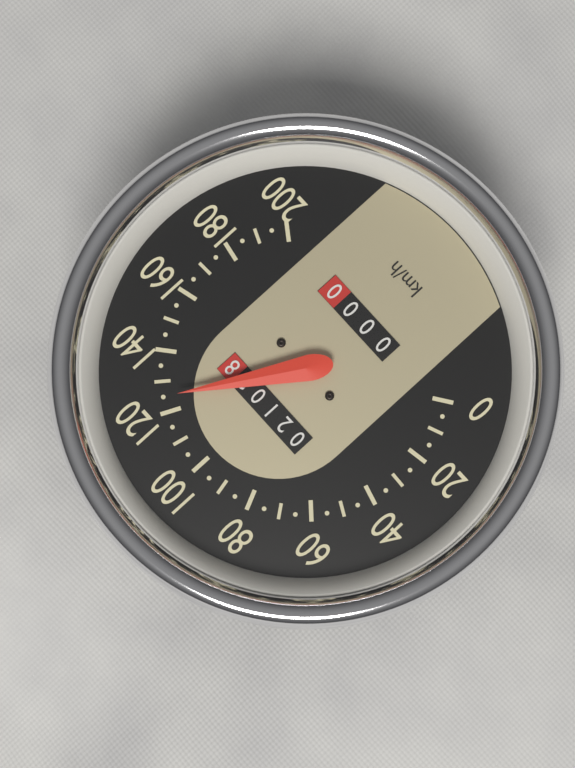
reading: 125 km/h
